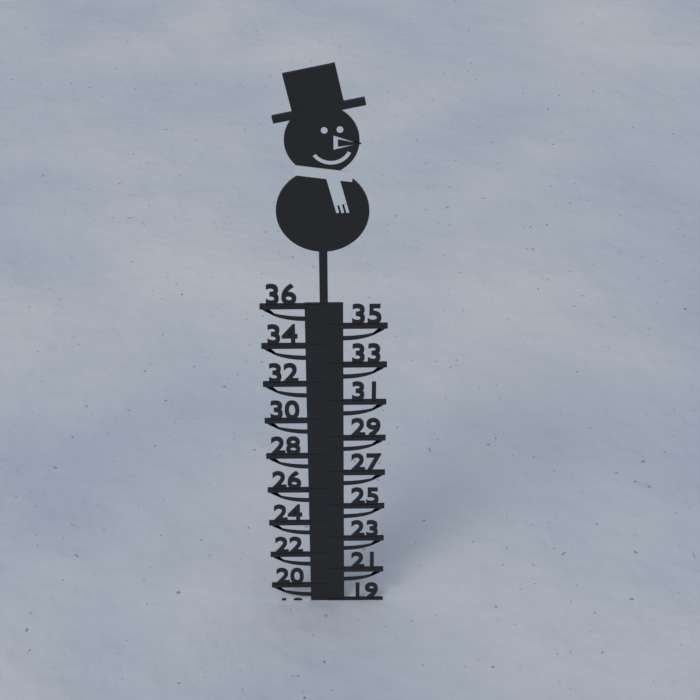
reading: 19 (no unit)
